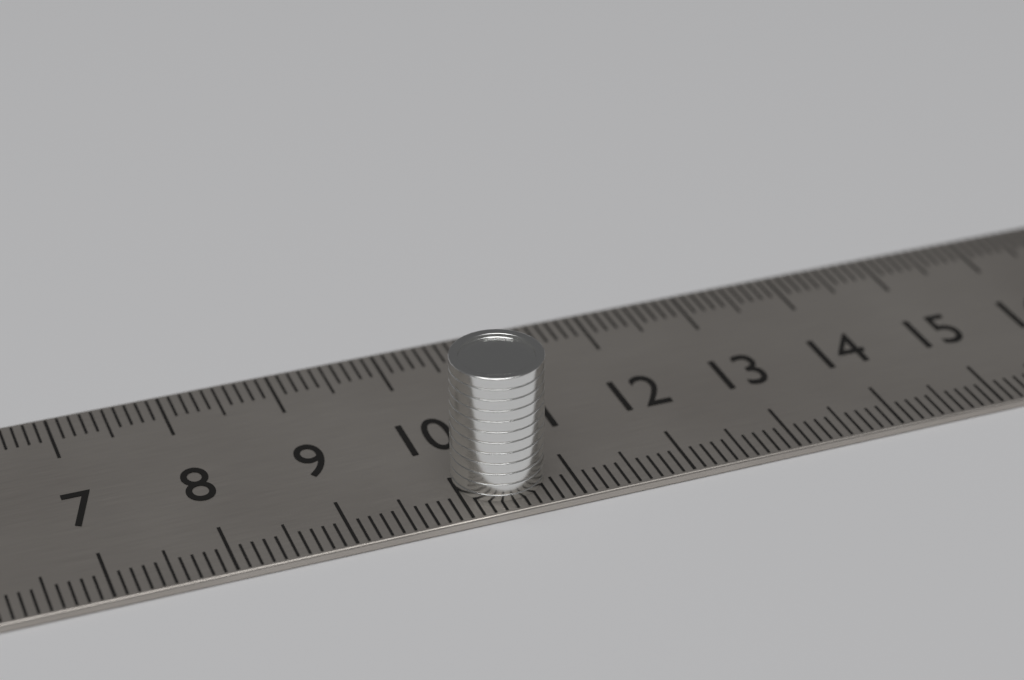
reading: 10.8 cm
